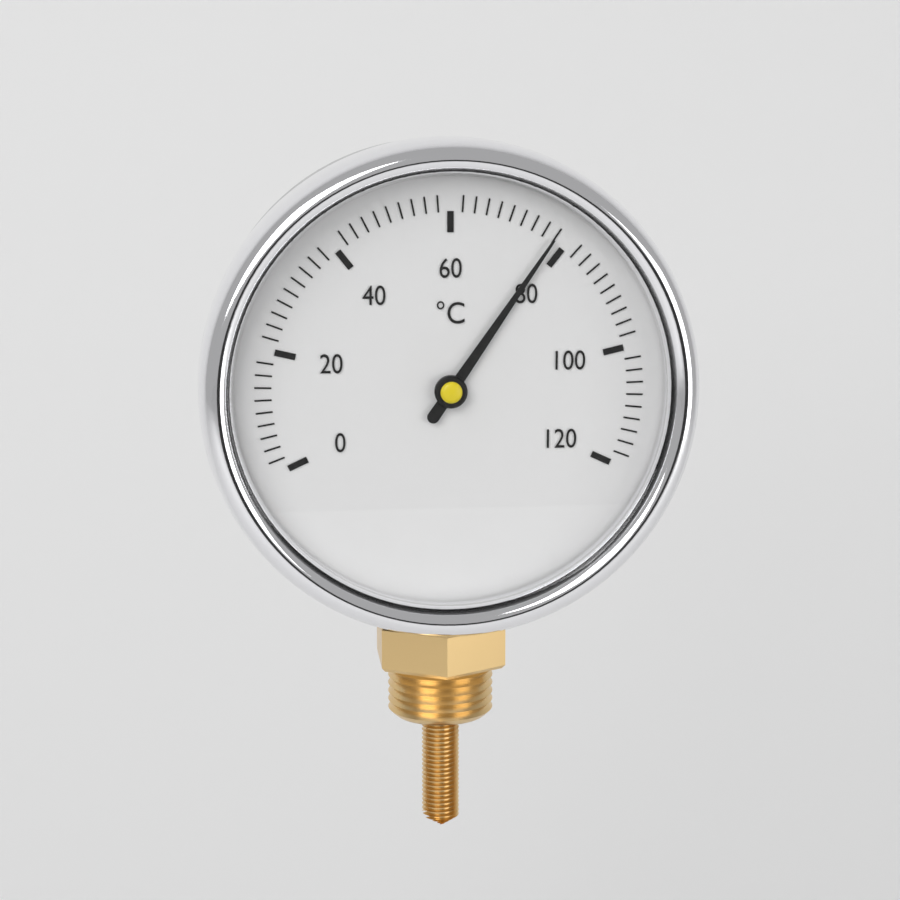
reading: 78 °C
